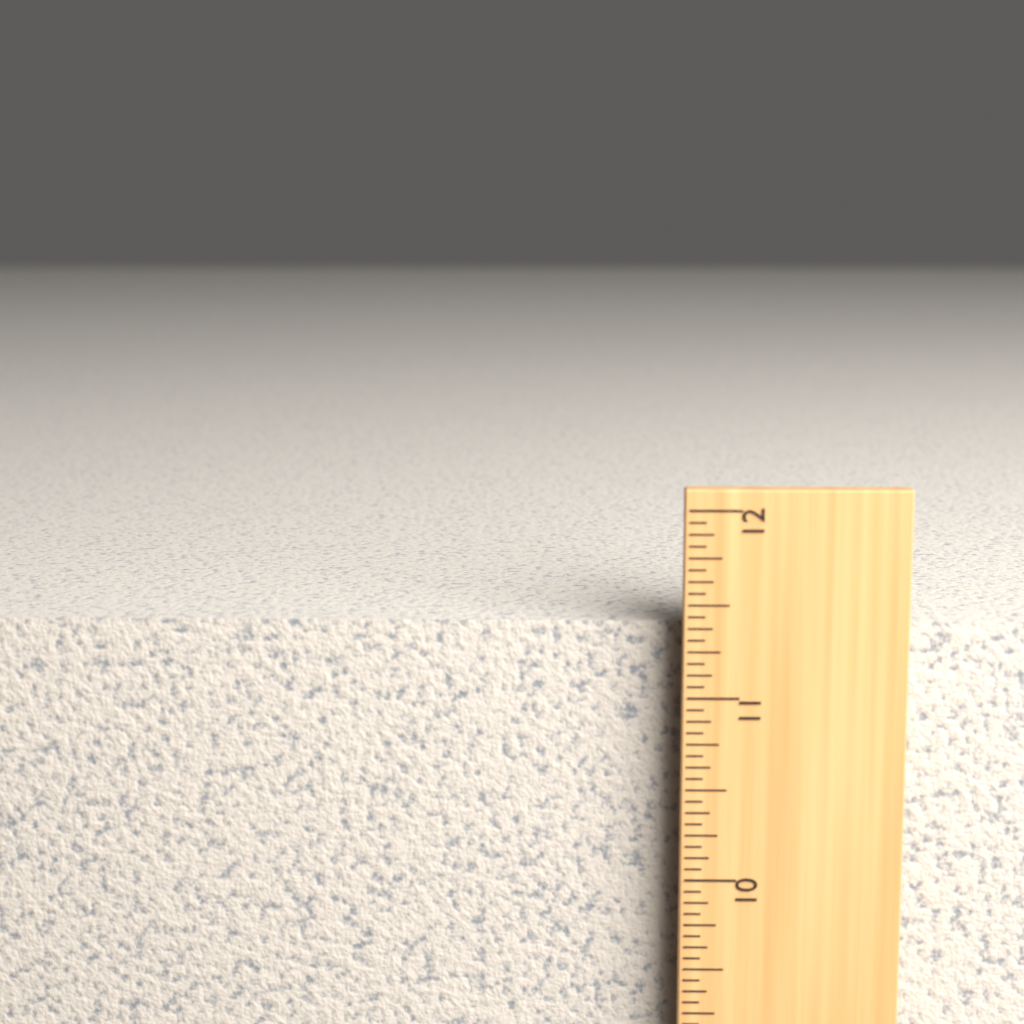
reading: 11.3750 in
